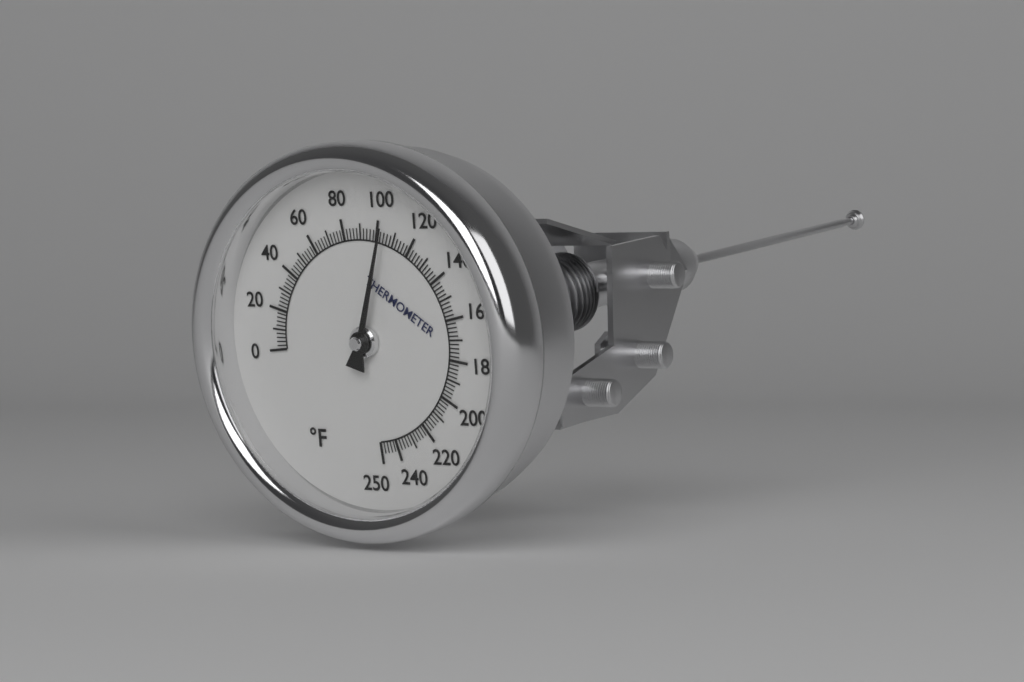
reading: 104 °F
